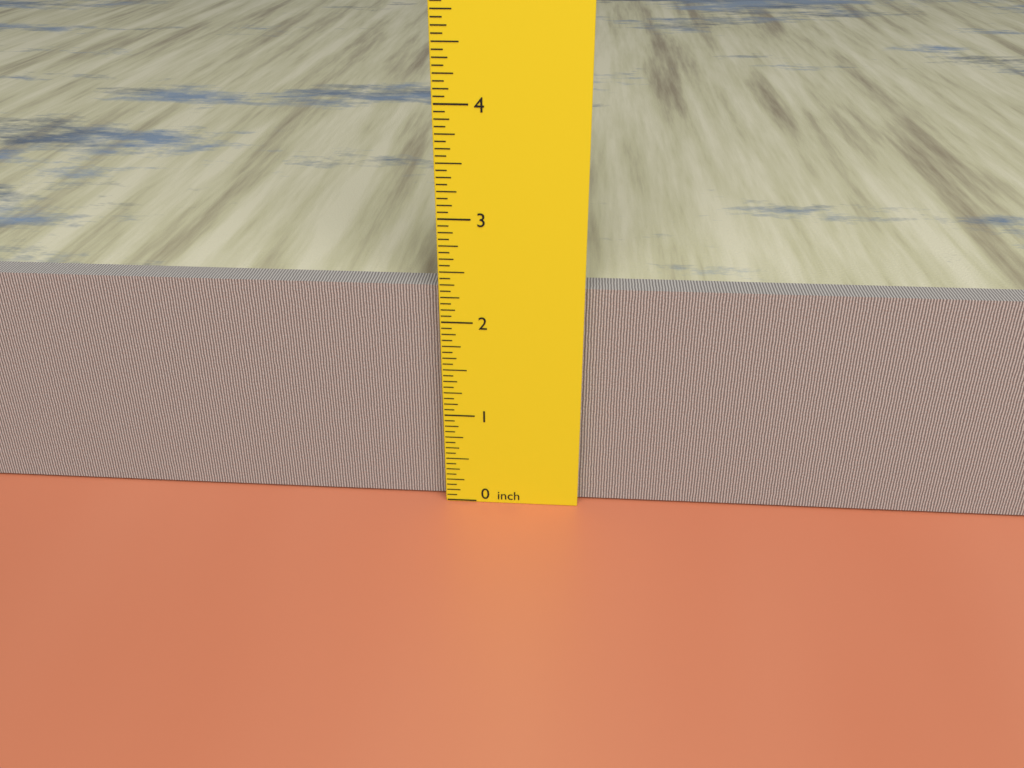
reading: 2.3125 inch
